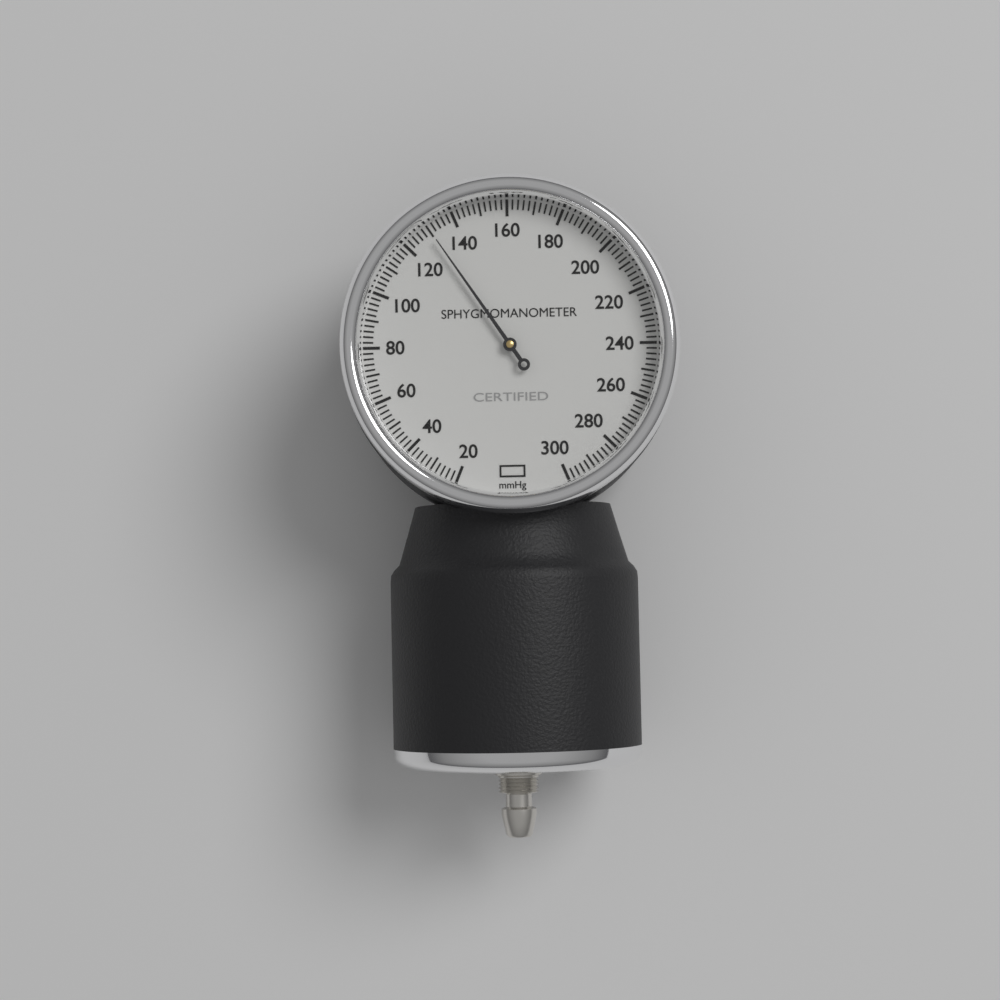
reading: 130 mmHg
